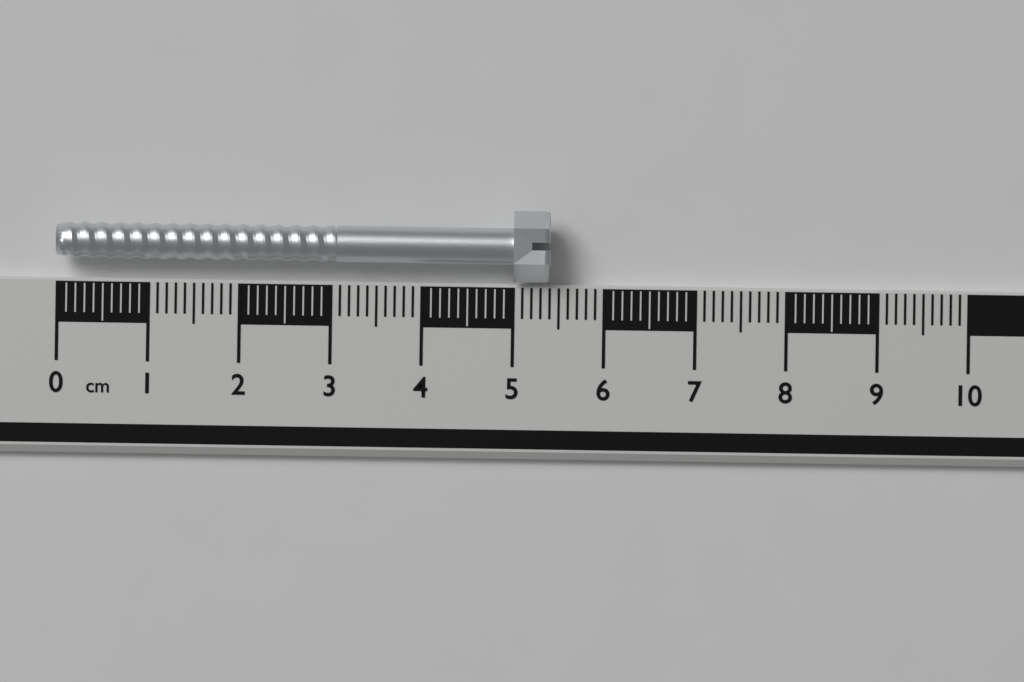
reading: 5.4 cm
